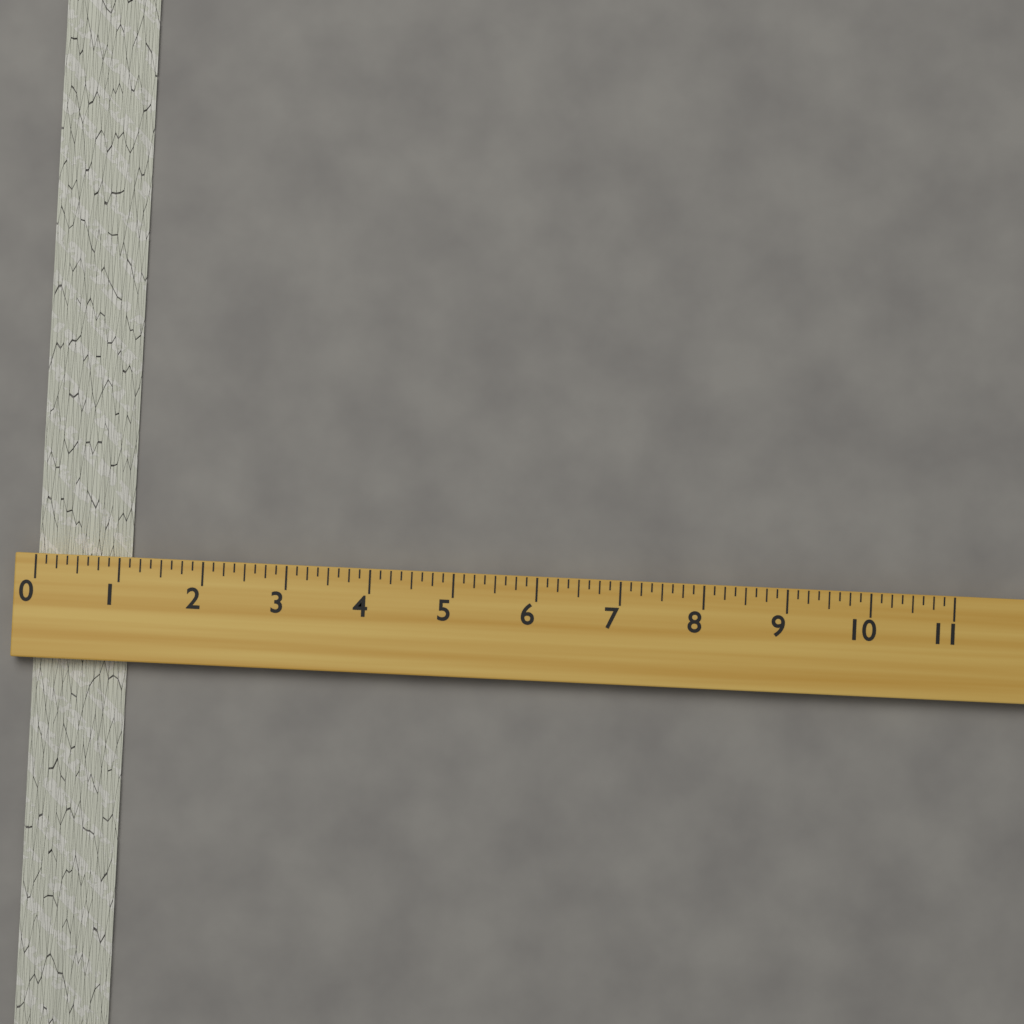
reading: 1.125 (no unit)
